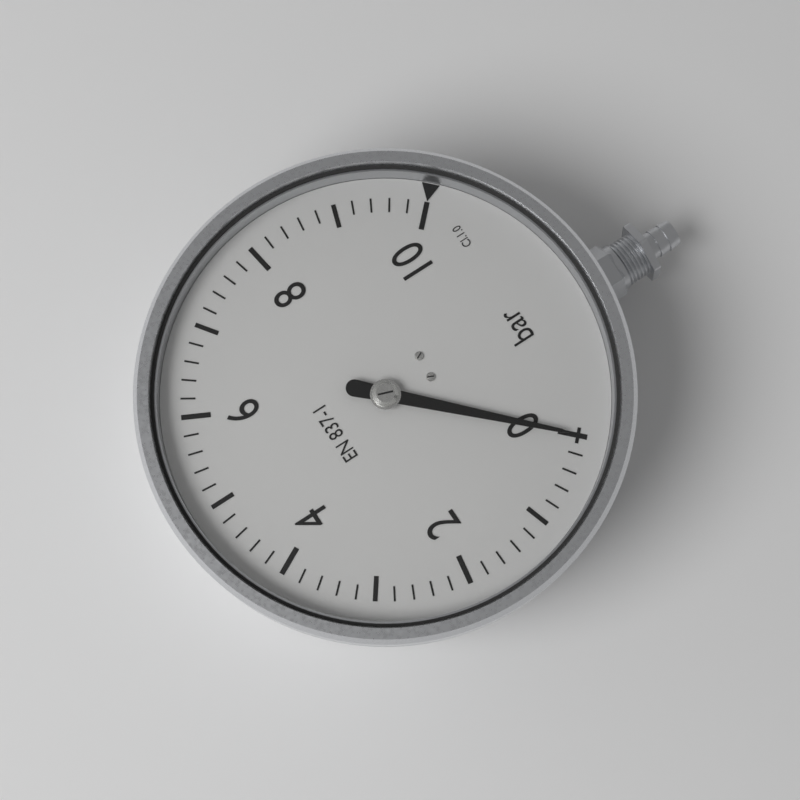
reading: 0.0 bar
